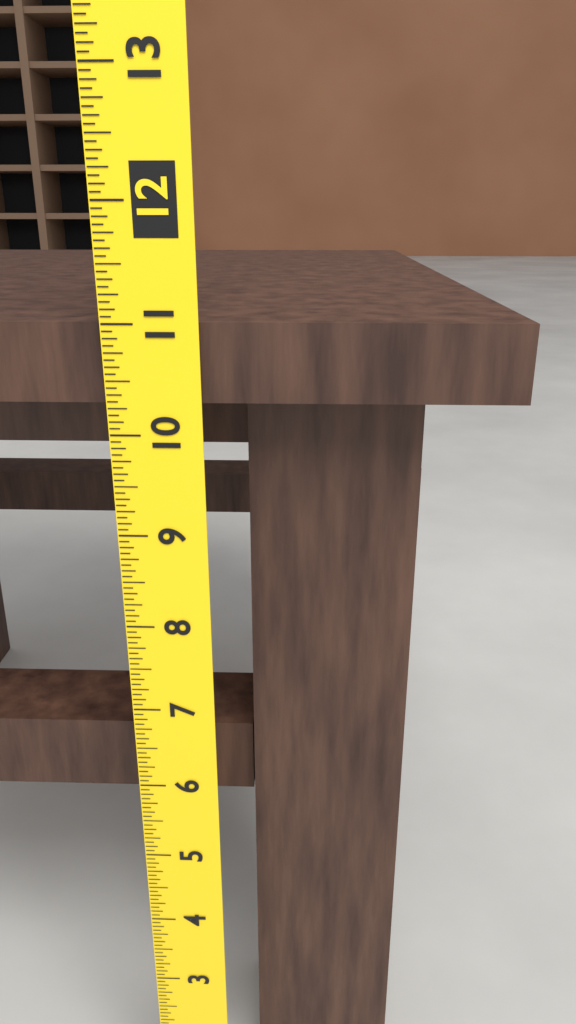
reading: 11.0000 (no unit)
